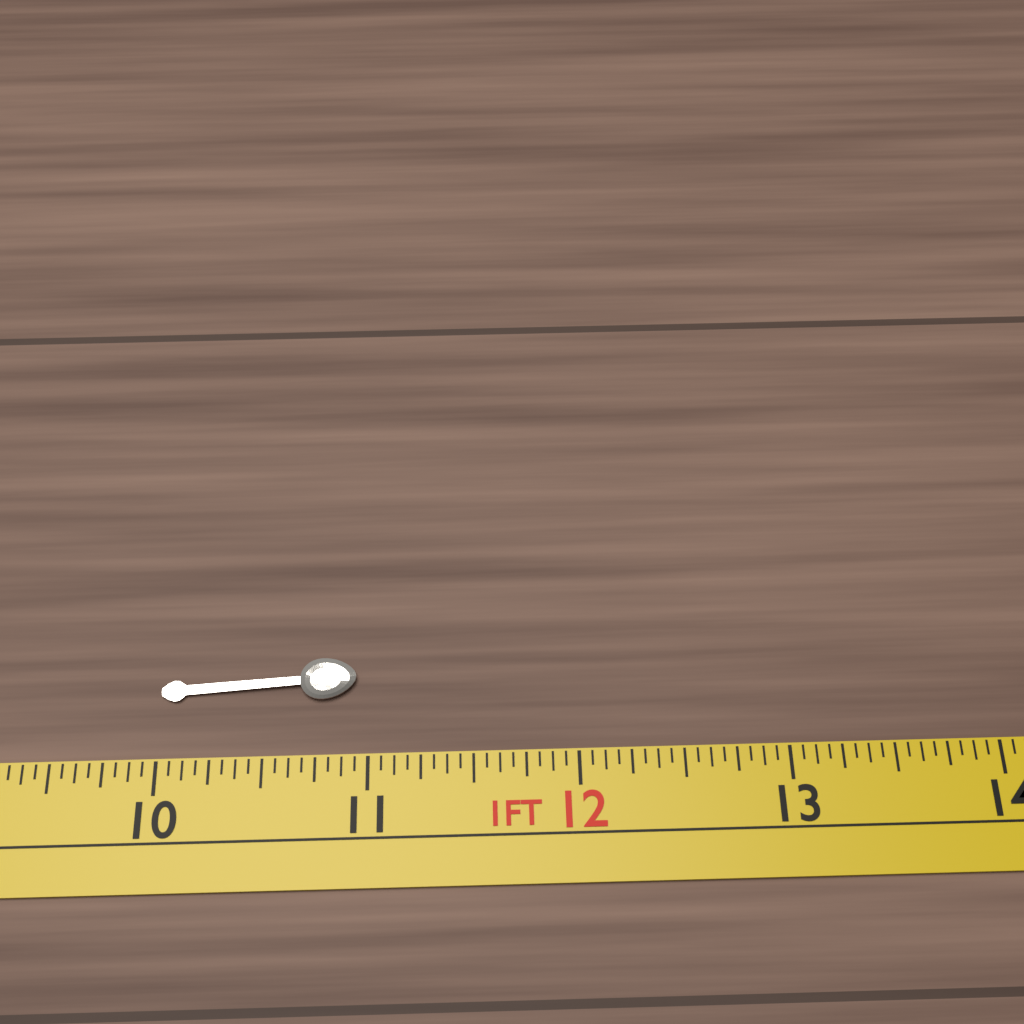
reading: 10.9375 in
